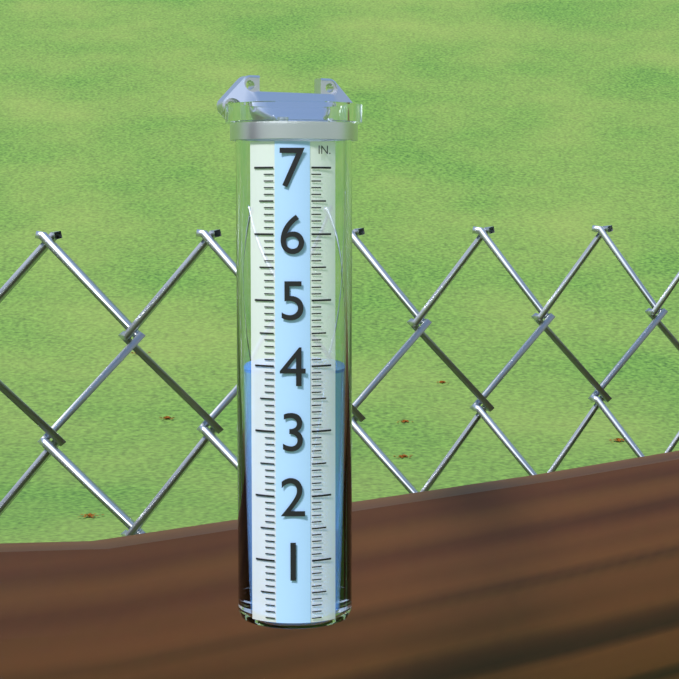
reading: 3.9 in
